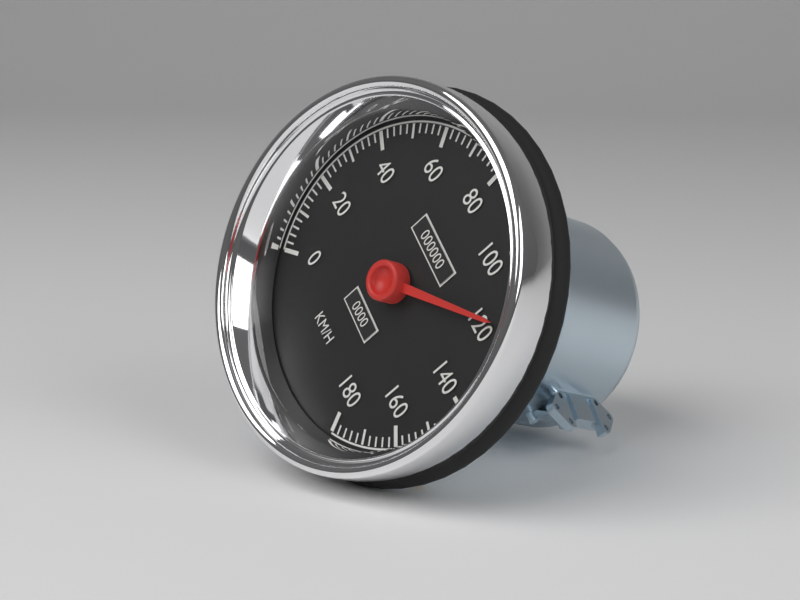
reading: 118 km/h
